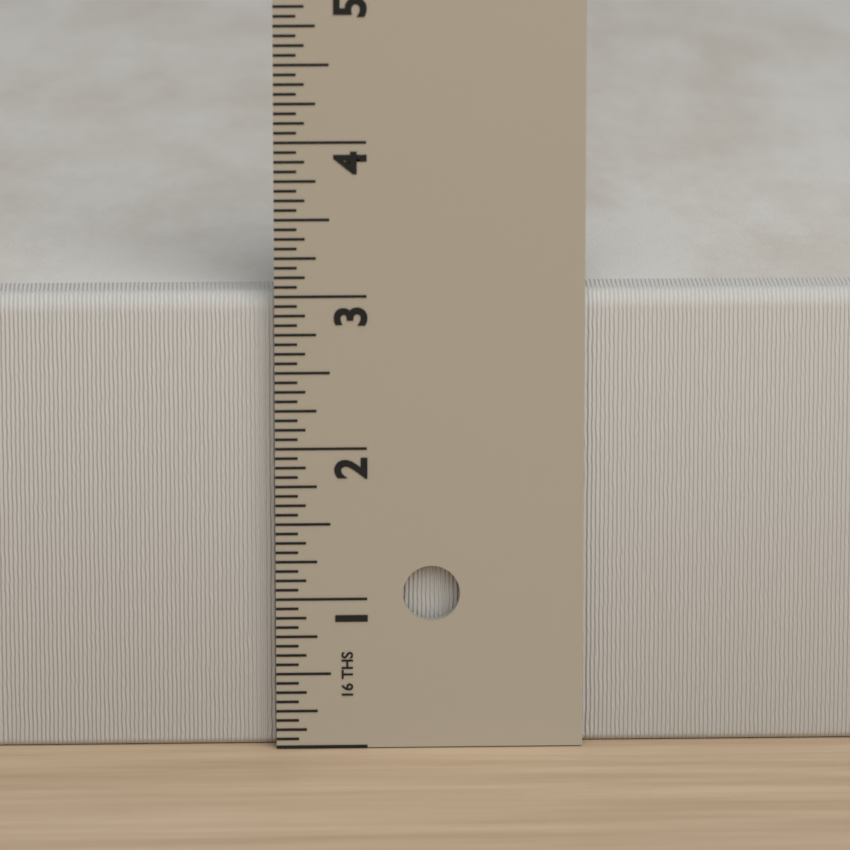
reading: 3.0000 in
